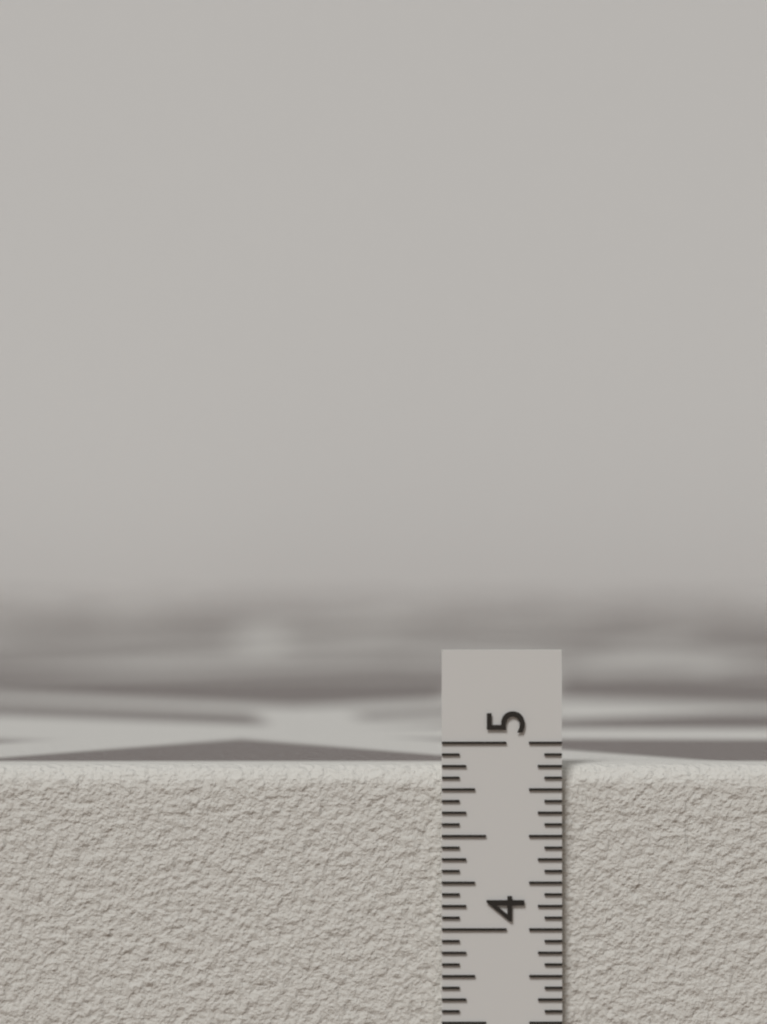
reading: 4.8750 in
